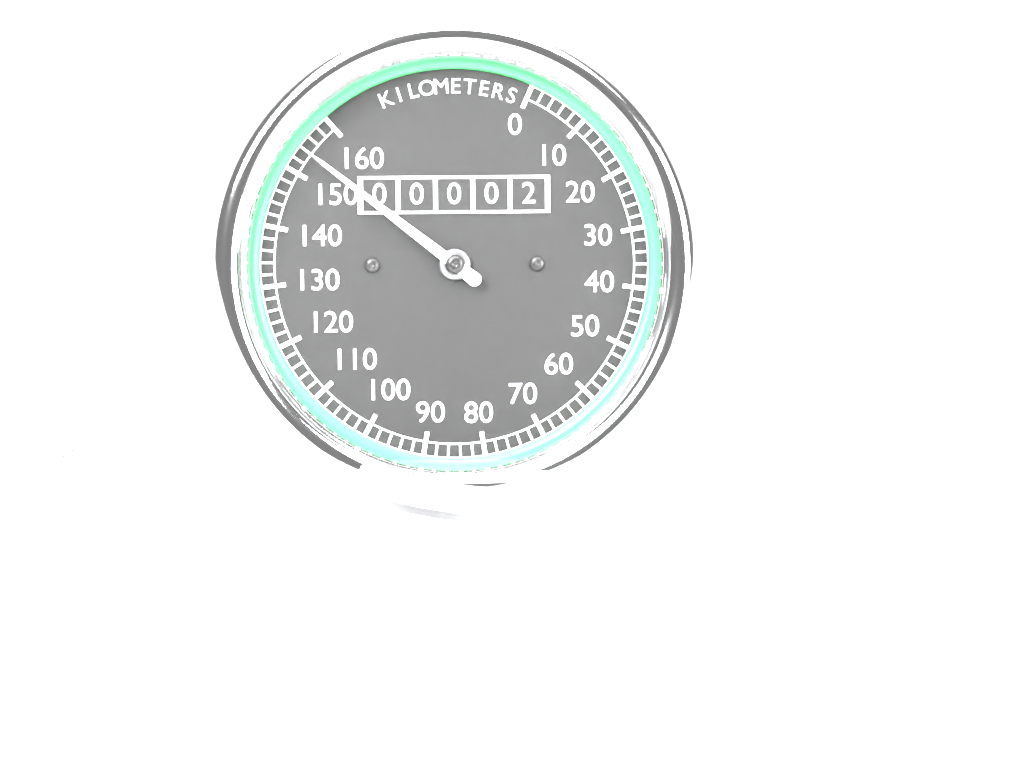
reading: 154 km/h
